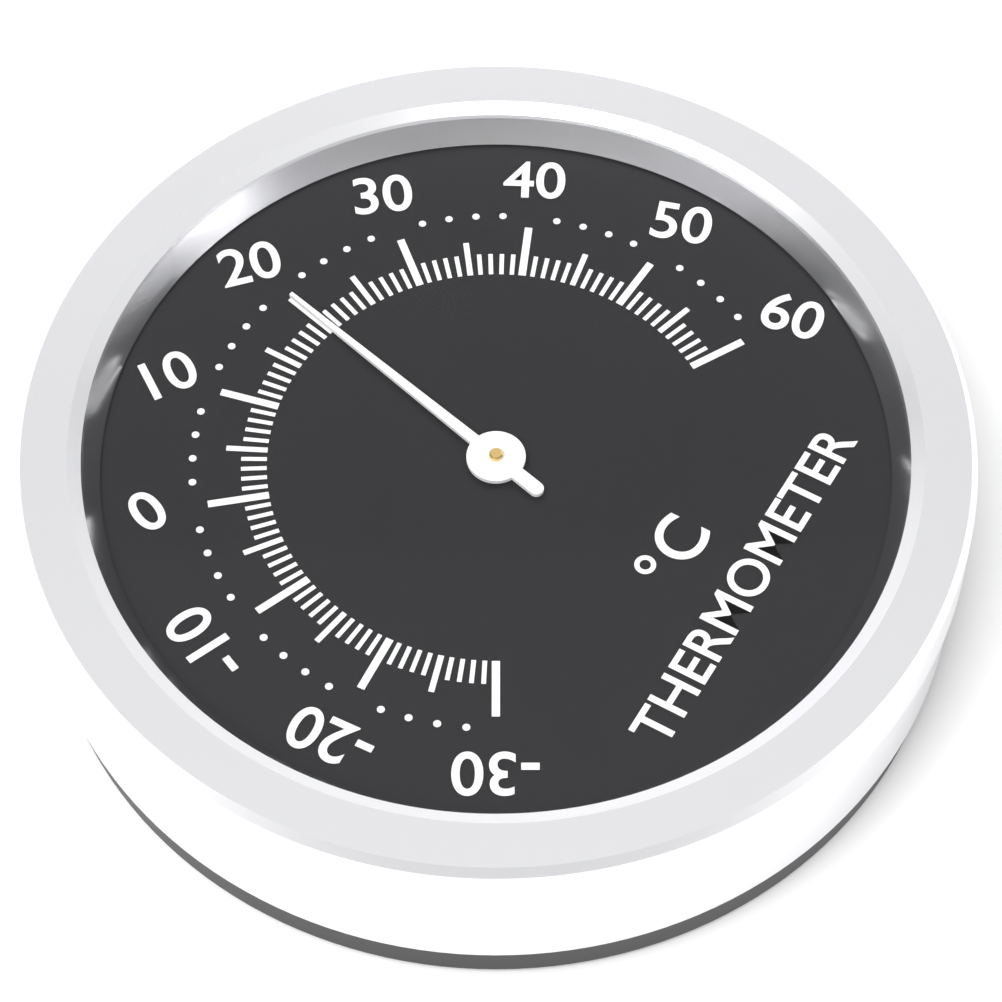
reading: 20 °C
